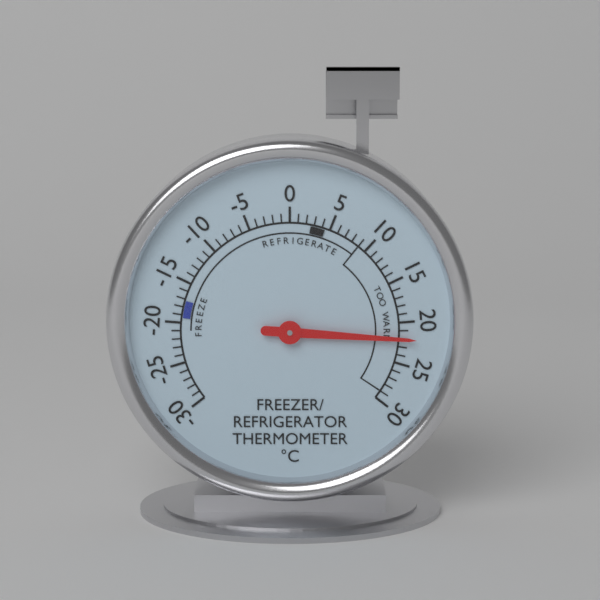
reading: 22 °C
